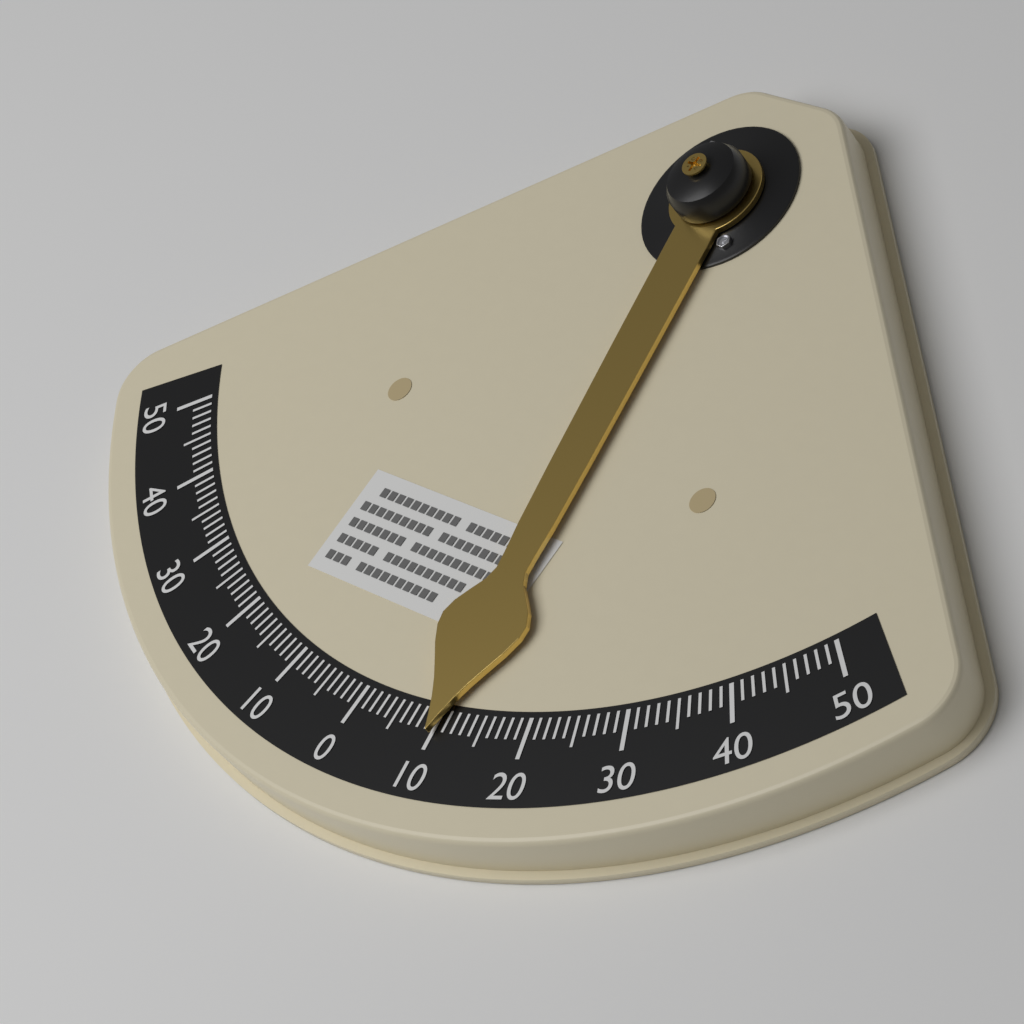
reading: 10 °
